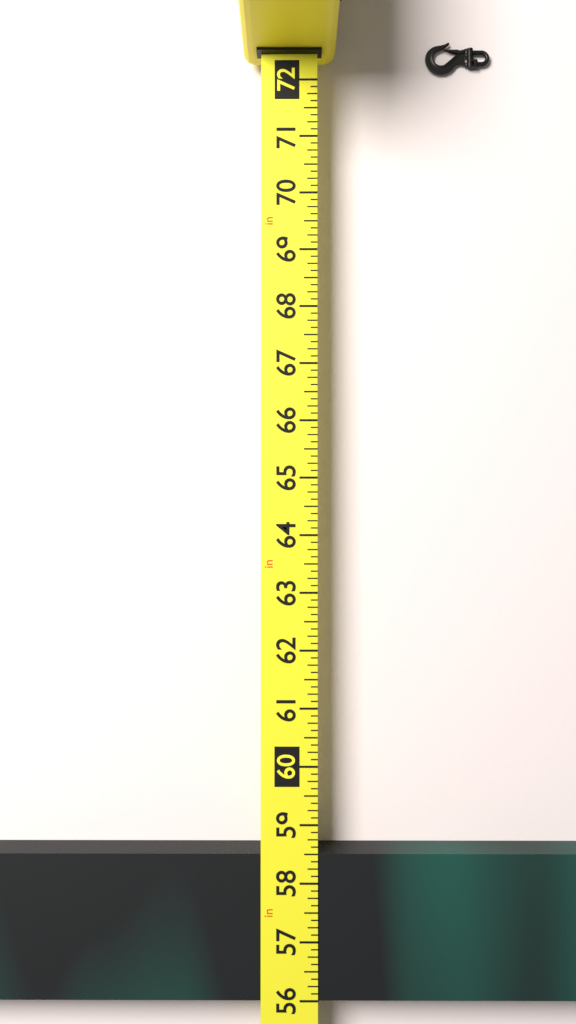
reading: 58.500 in
